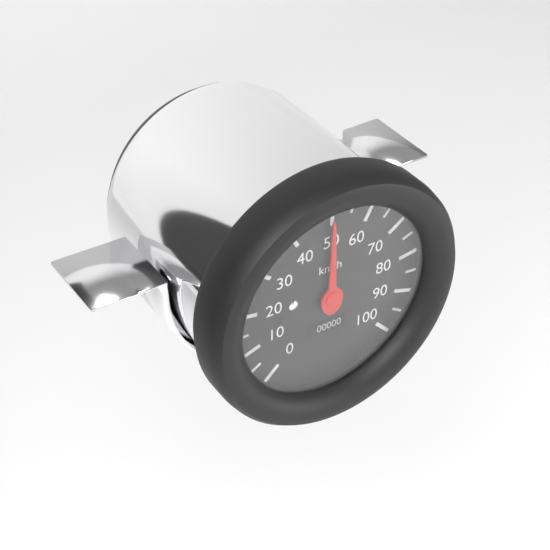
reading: 50 km/h
